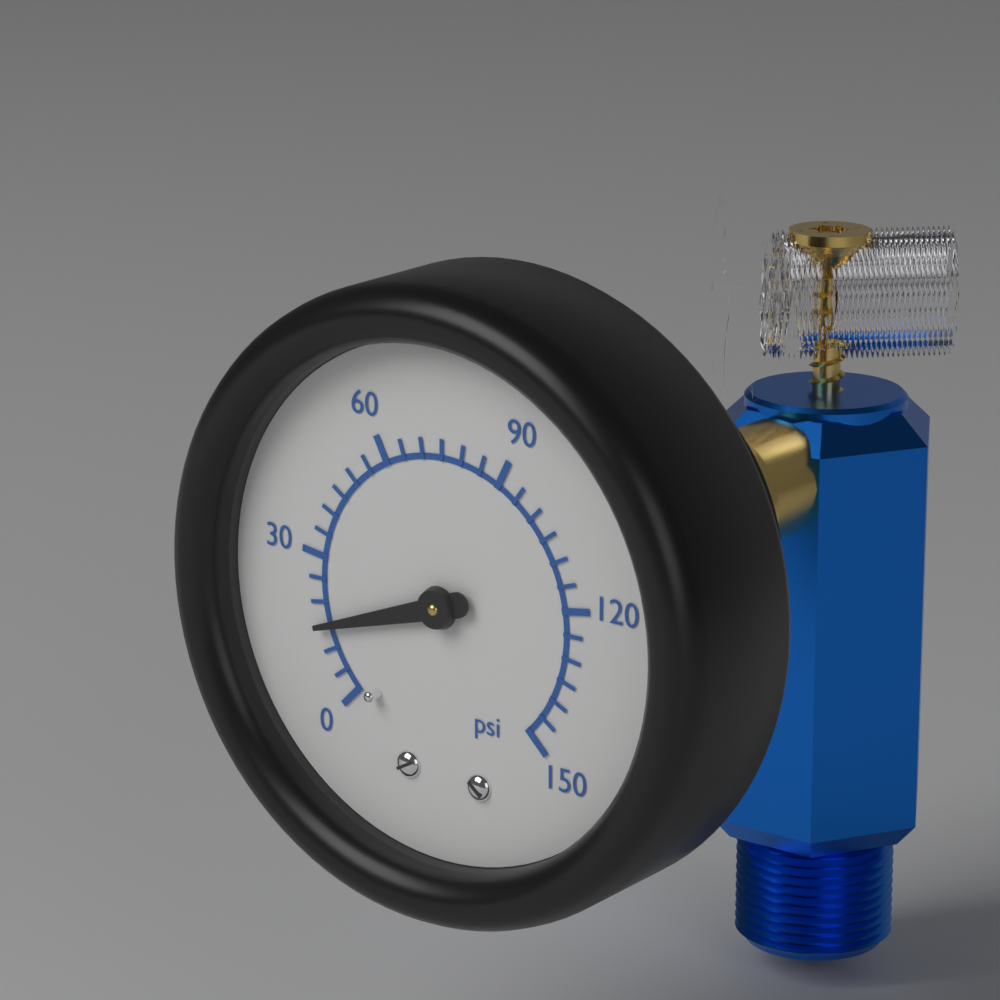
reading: 15 psi
